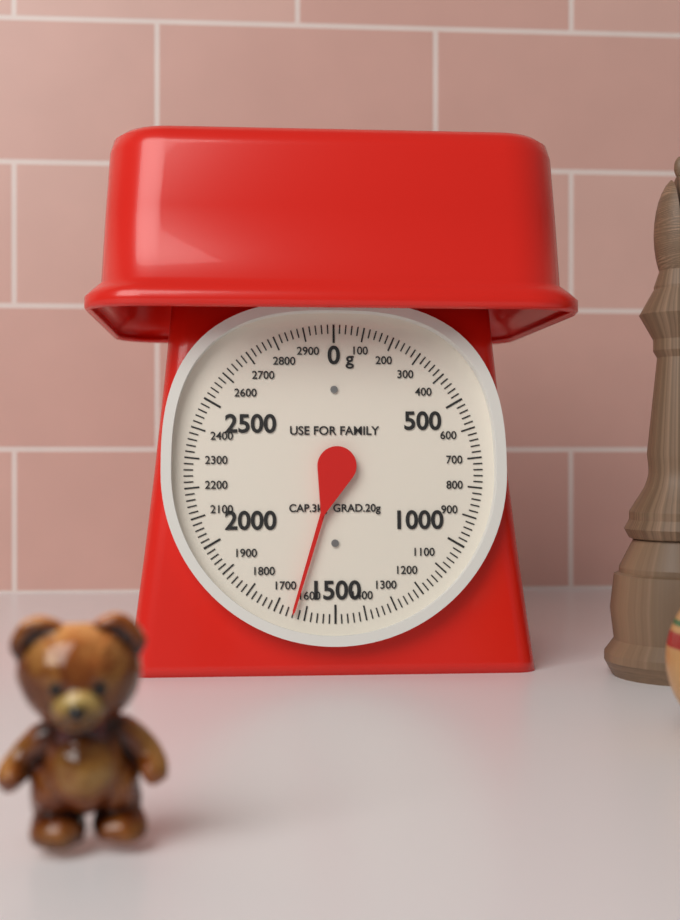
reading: 1640 g
